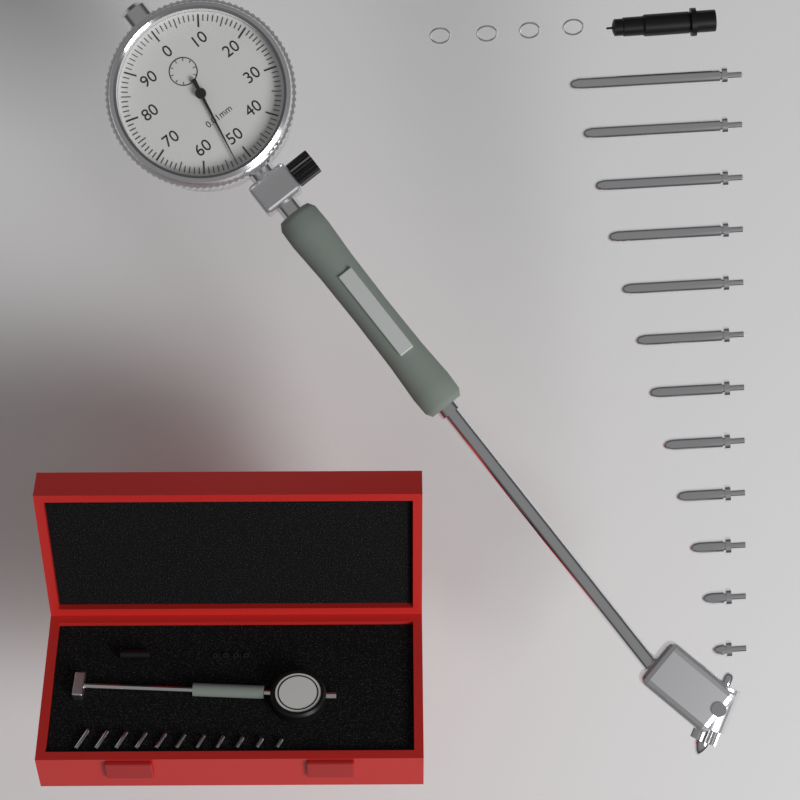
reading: 0.53 mm
